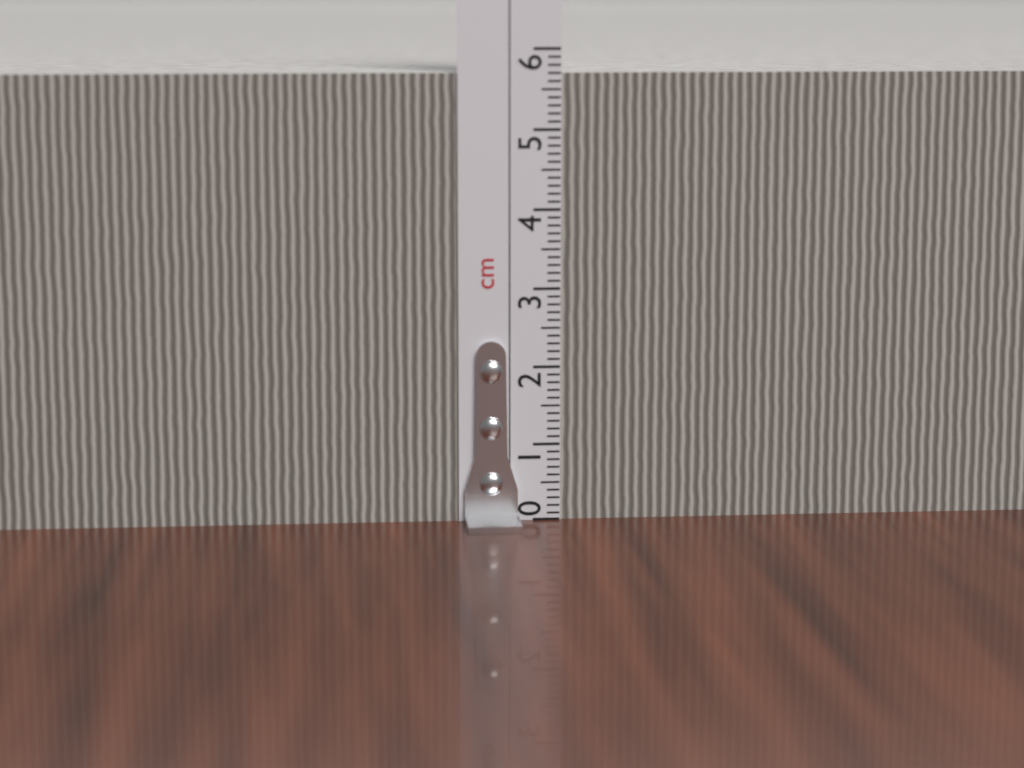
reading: 5.7 cm
